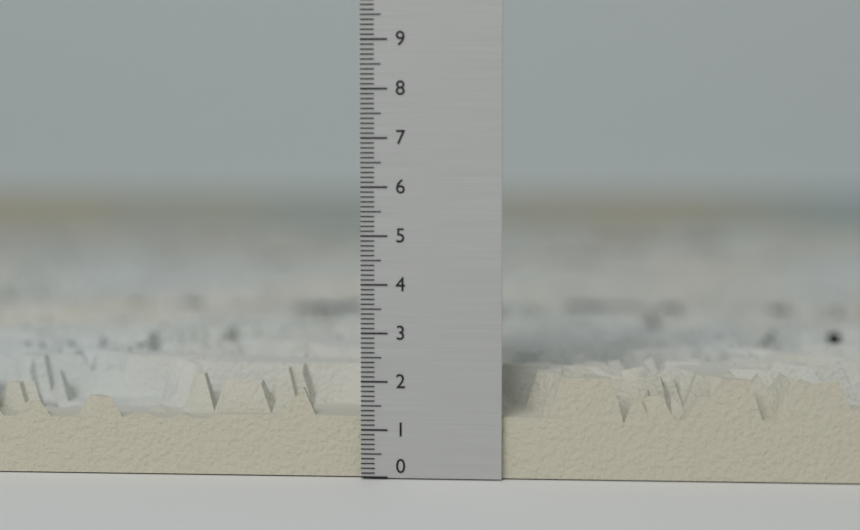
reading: 2.1 (no unit)
